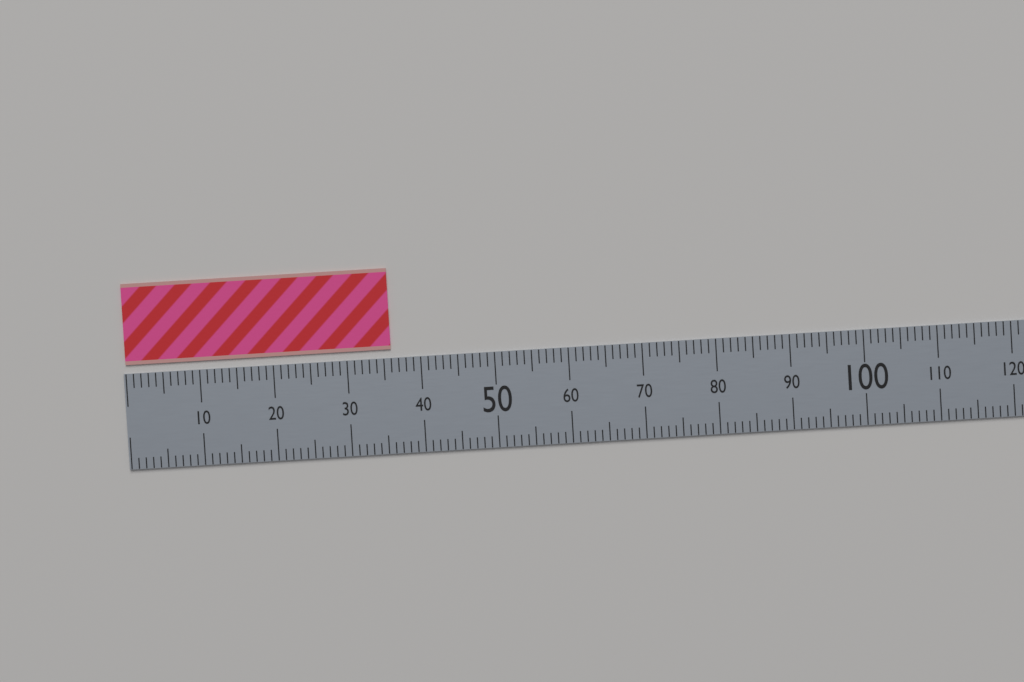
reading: 36 (no unit)
